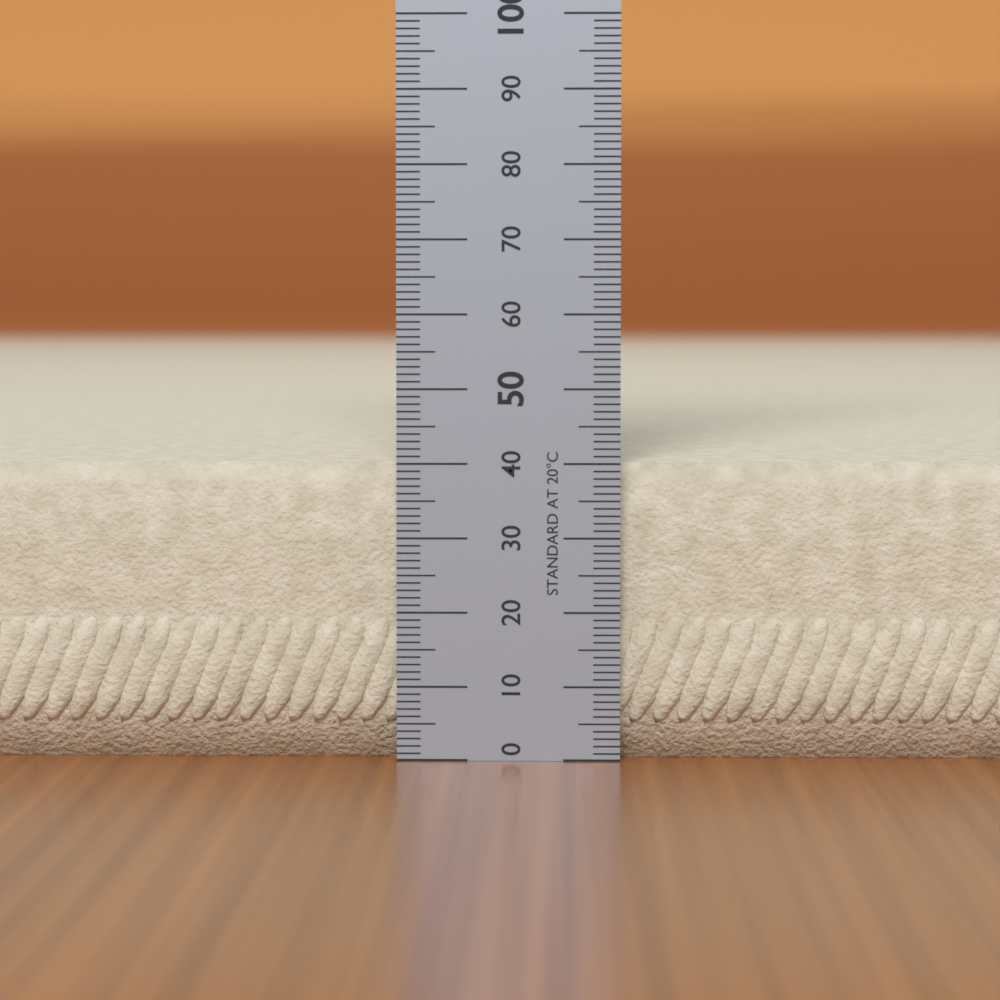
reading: 40 (no unit)
